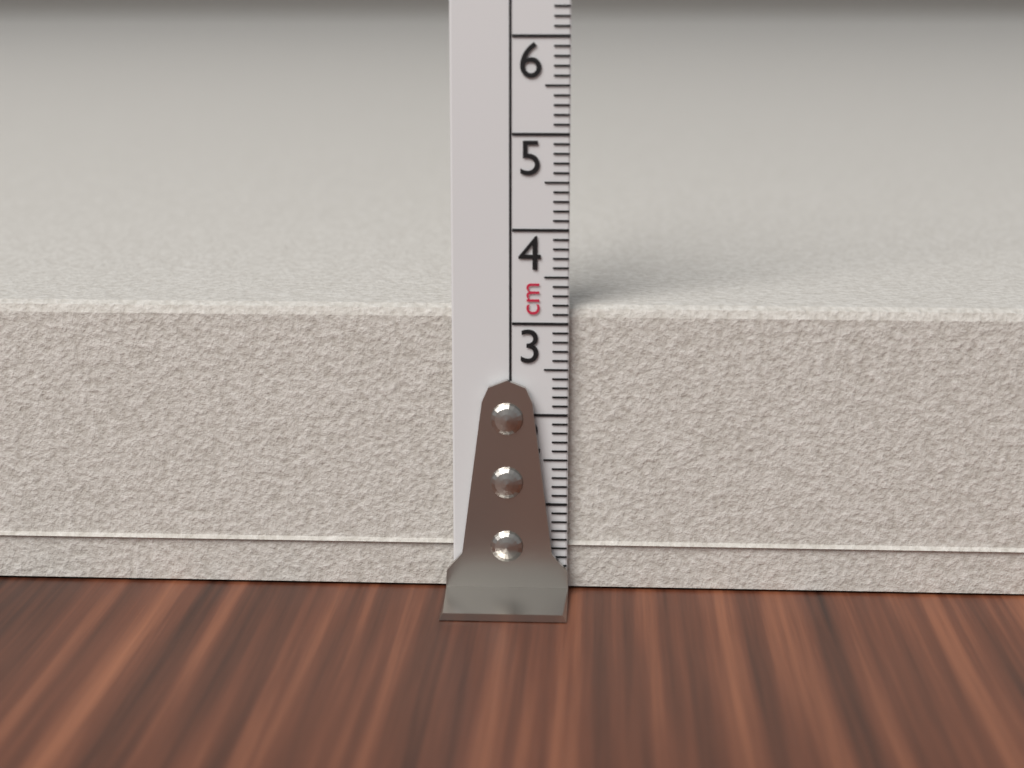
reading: 3.2 cm
